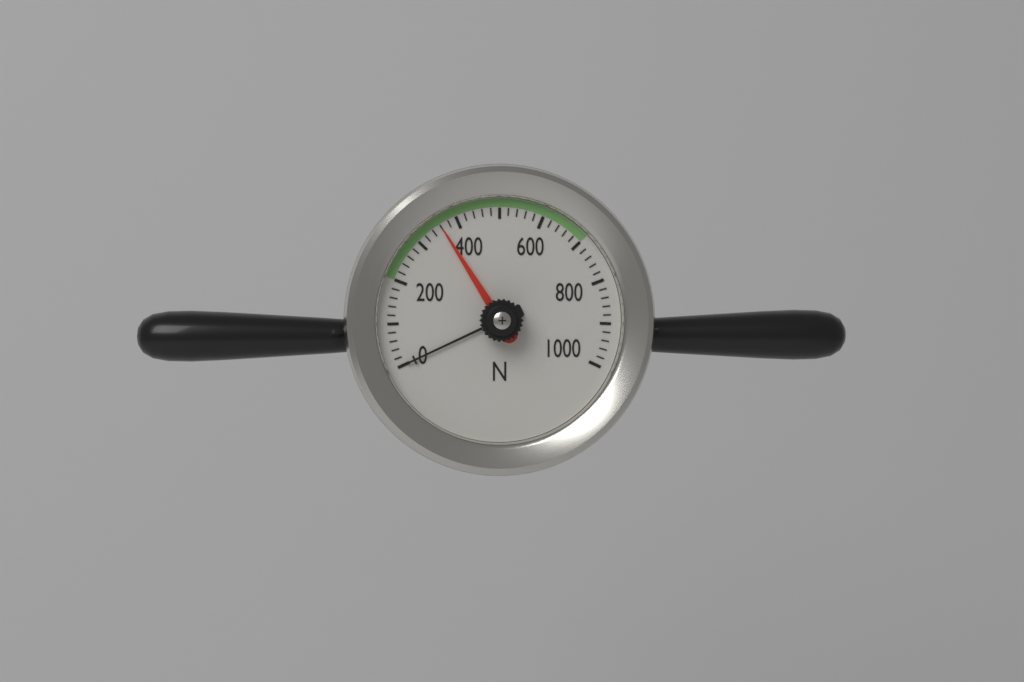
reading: 360 N
